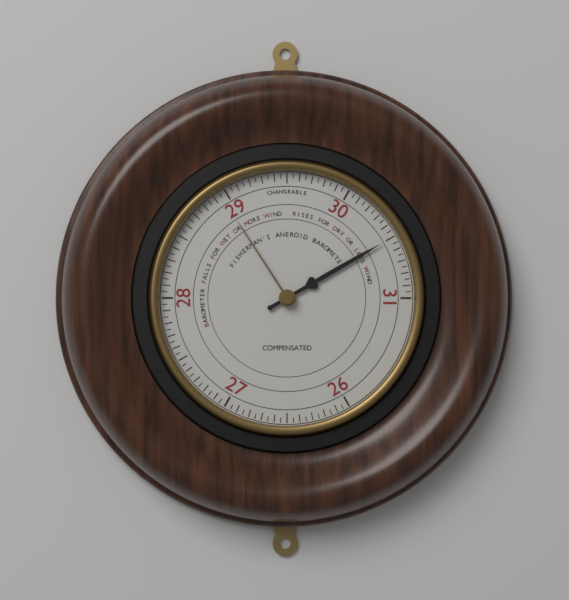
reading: 30.50 (no unit)
